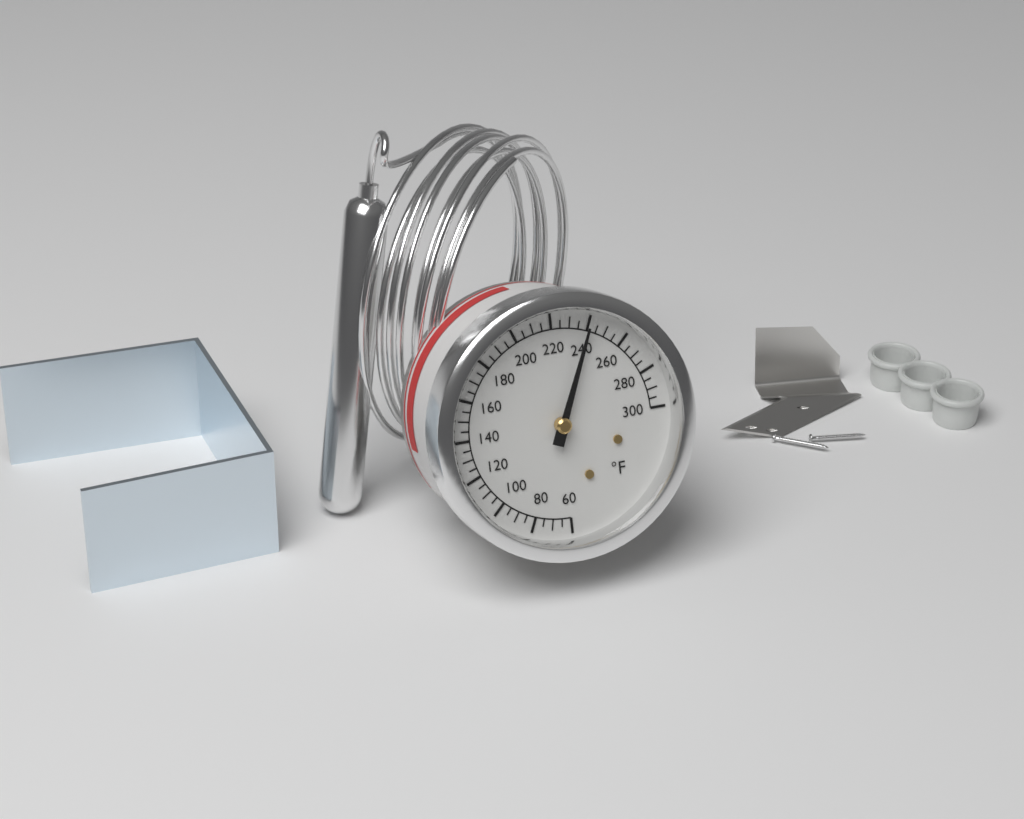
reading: 240 °F
